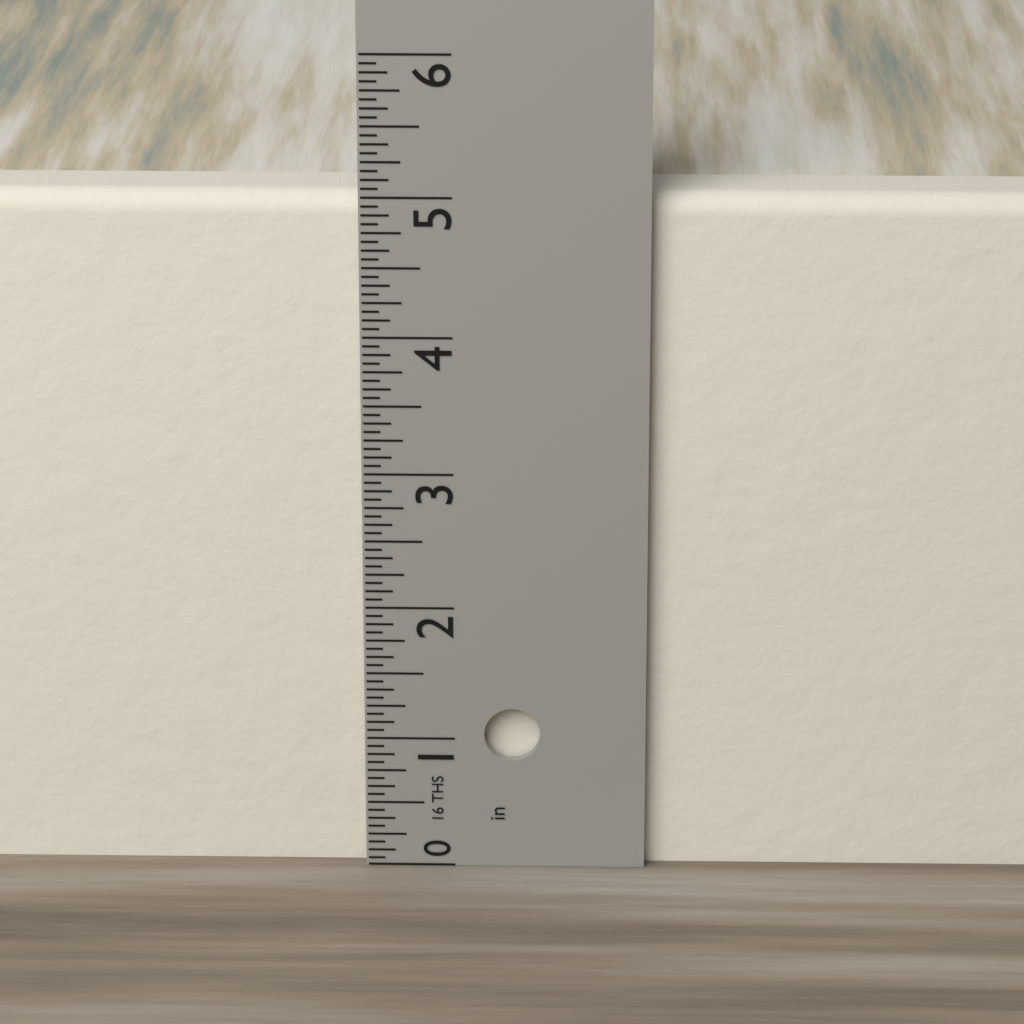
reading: 5.0000 in
